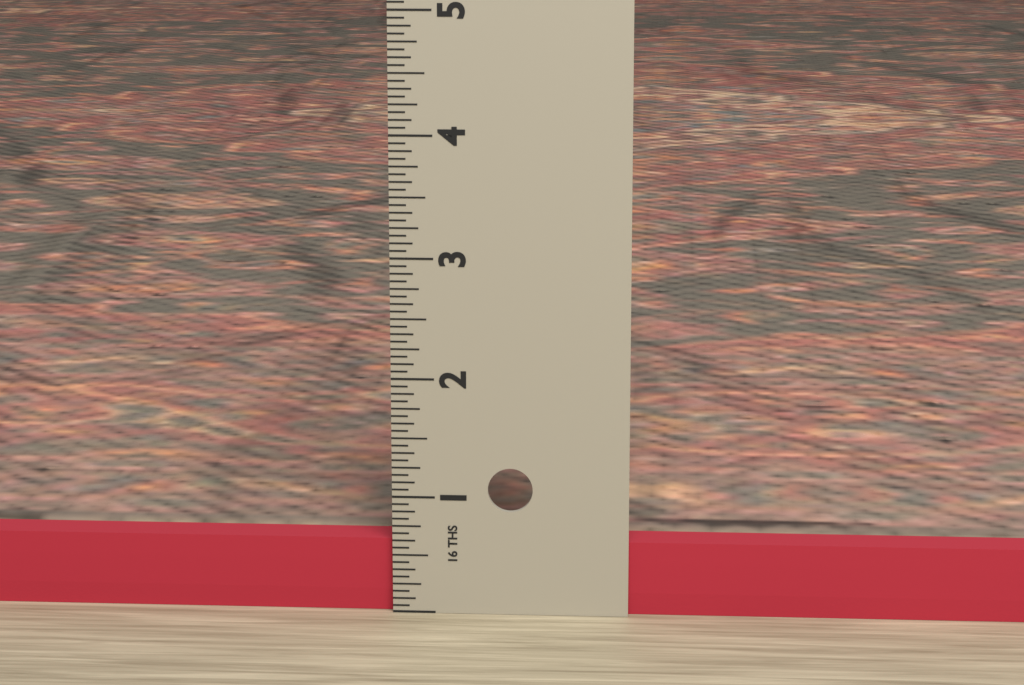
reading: 0.6250 in
